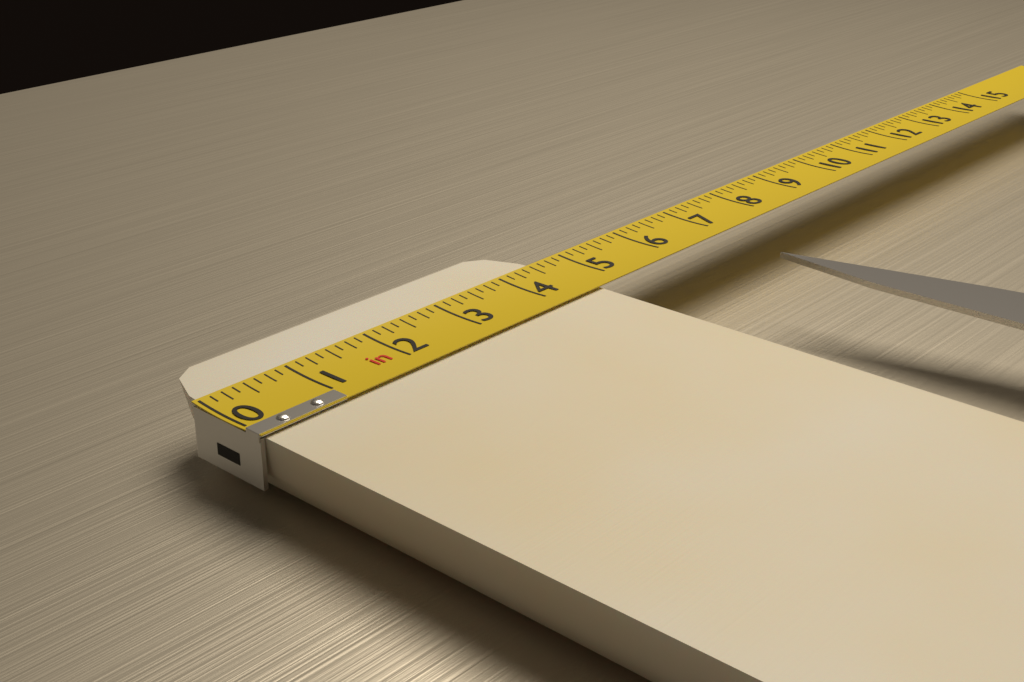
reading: 4.625 in
